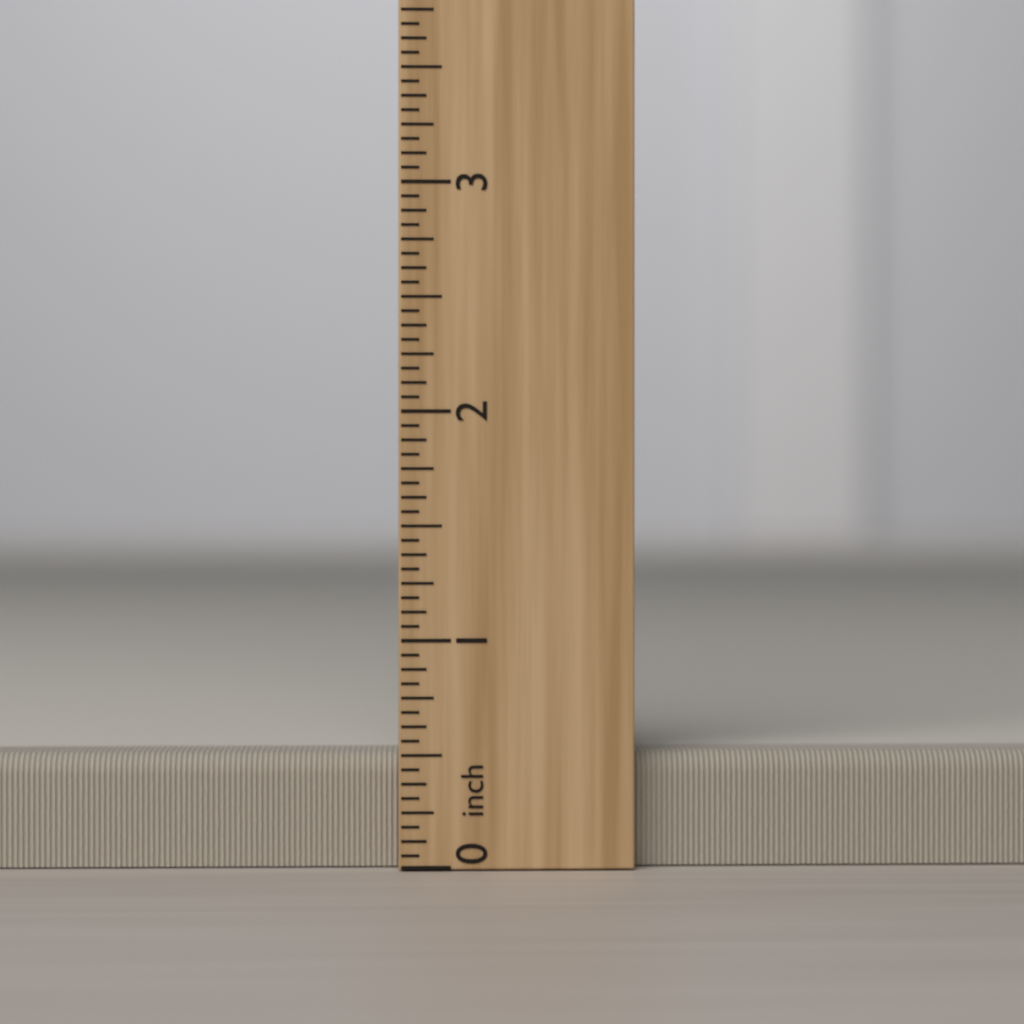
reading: 0.5000 inch
